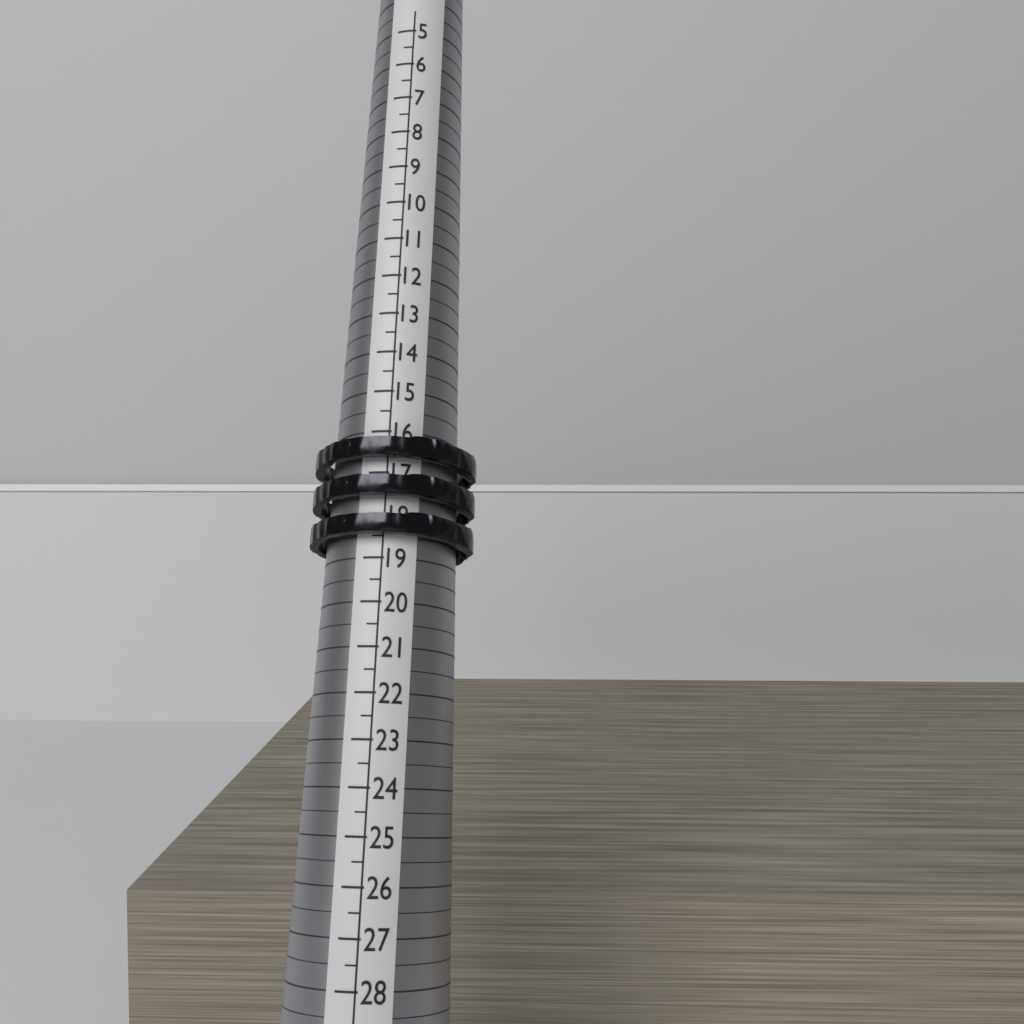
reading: 18.5 (no unit)
